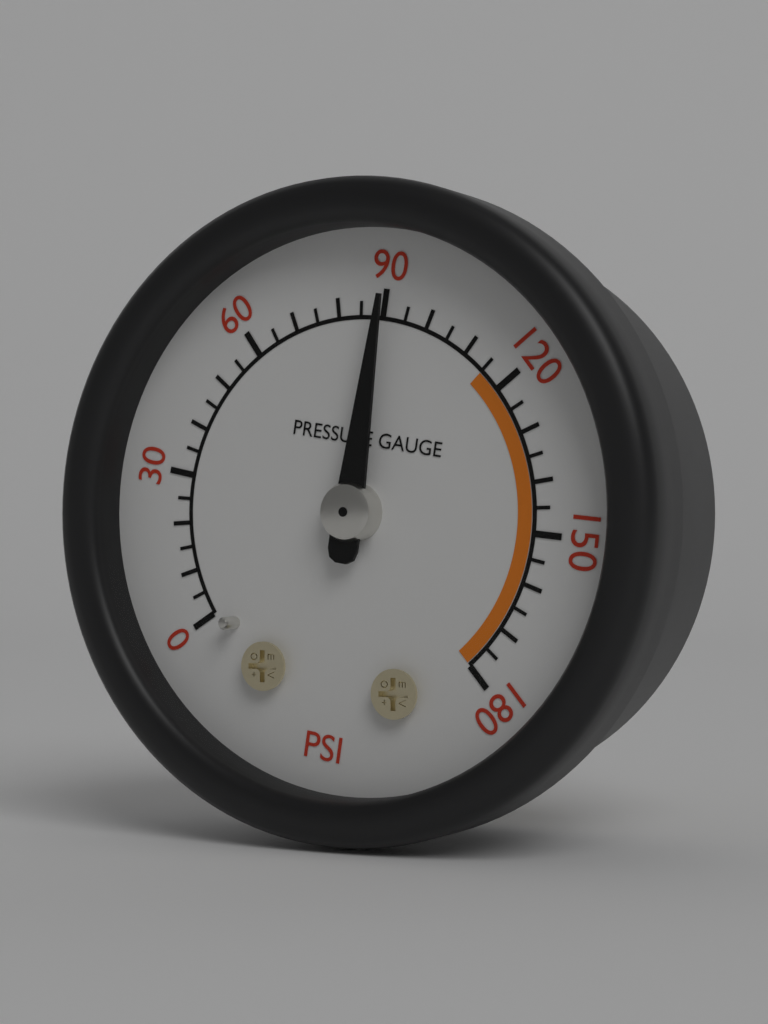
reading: 90 psi
